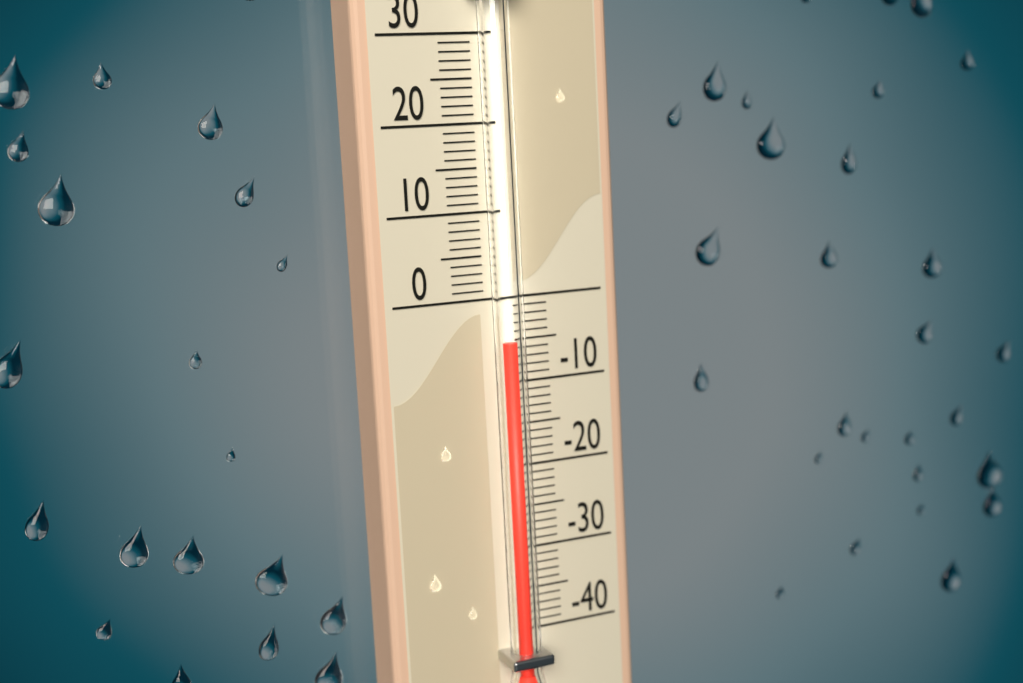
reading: -5 (no unit)
